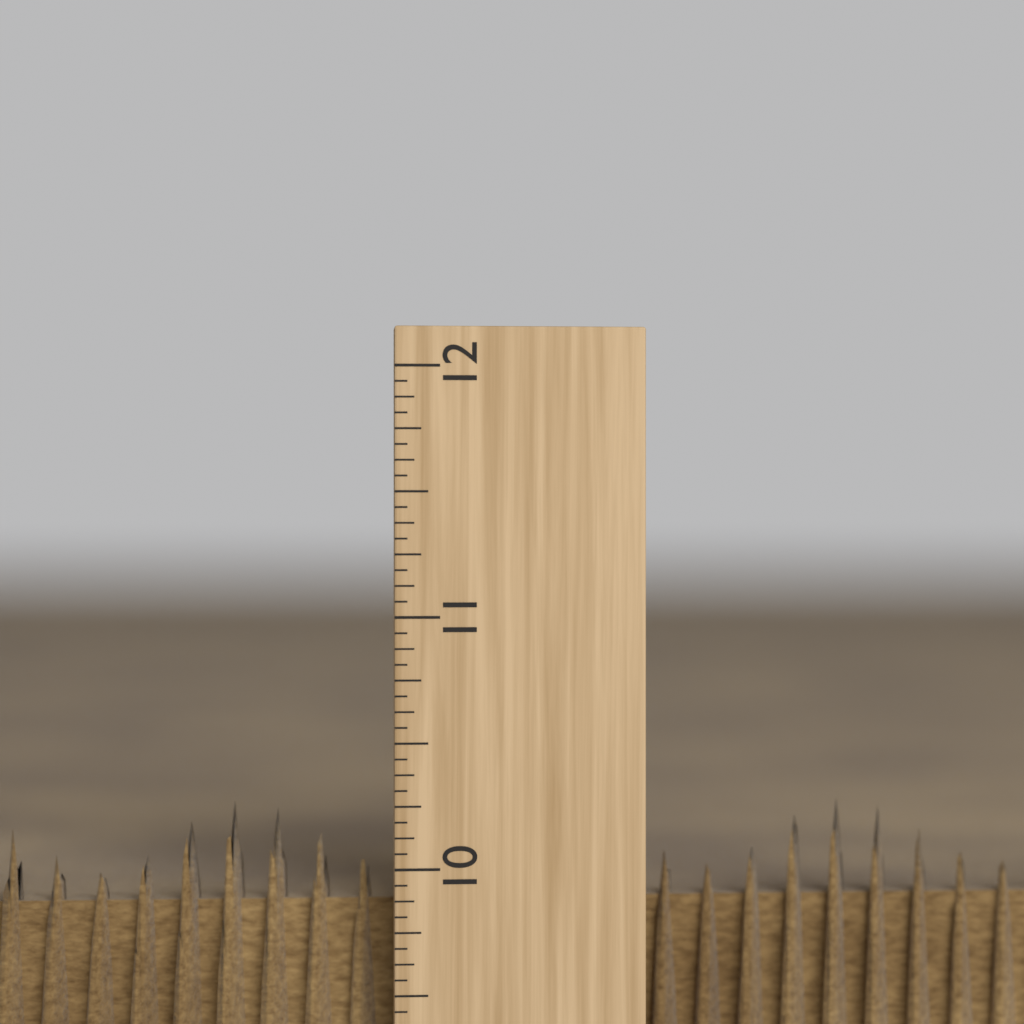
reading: 10.2500 inch
